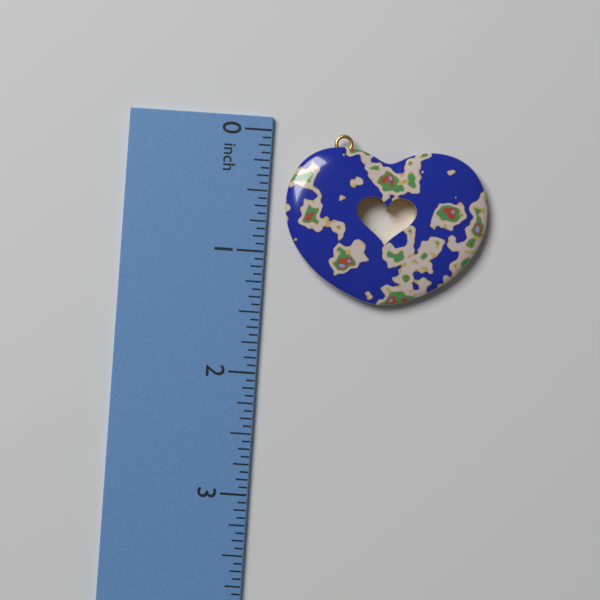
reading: 1.3750 in
